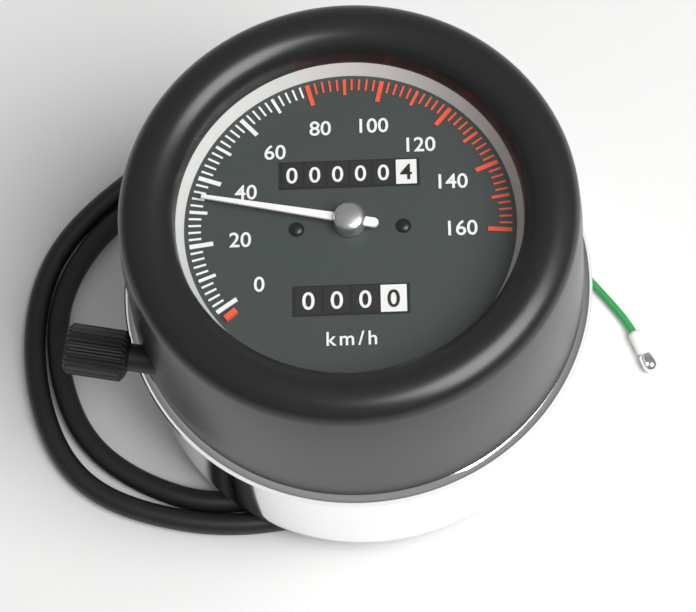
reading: 34 km/h
